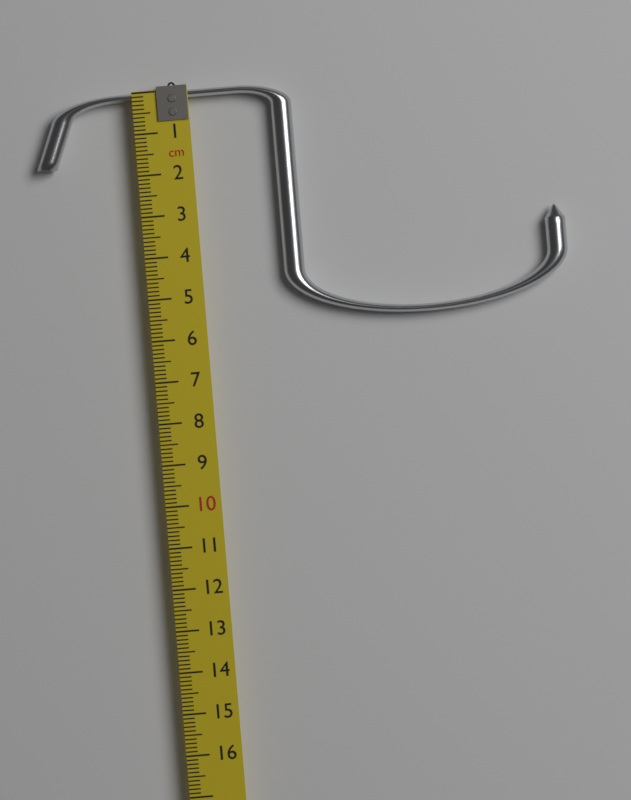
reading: 5.8 cm
